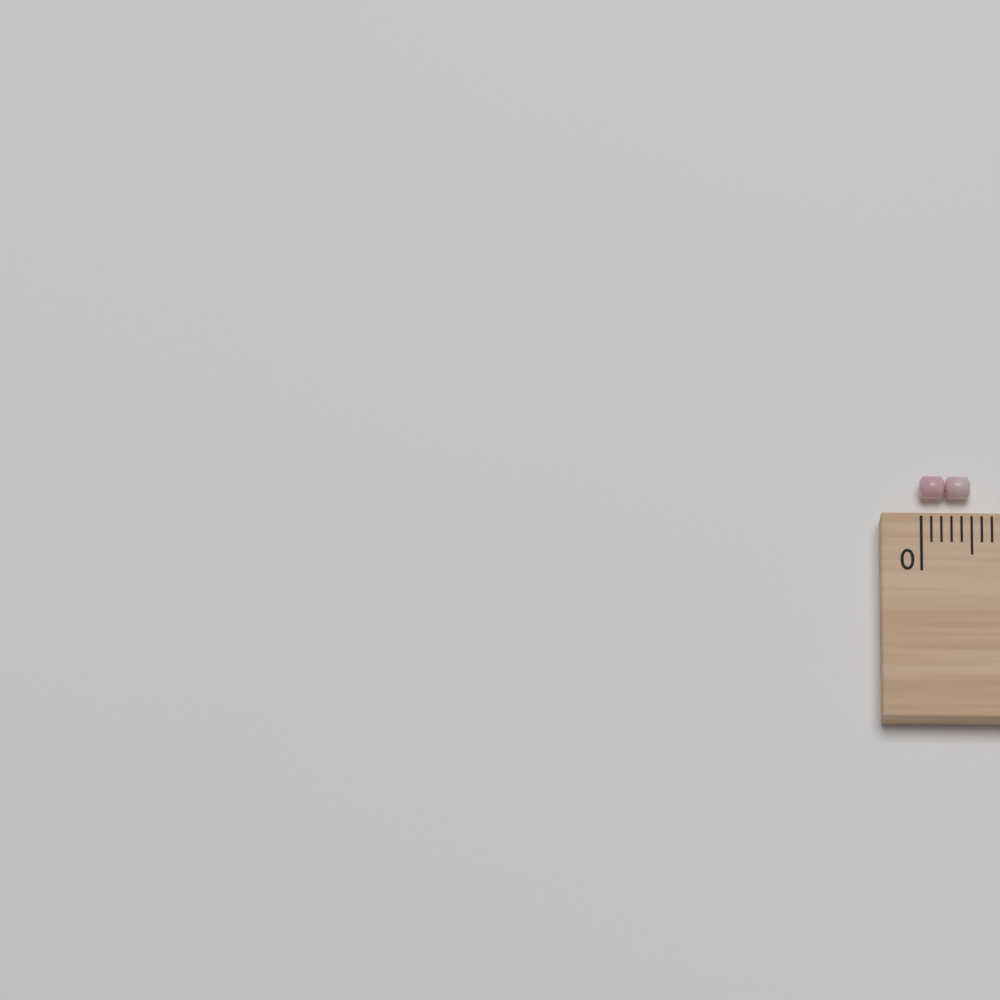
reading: 0.5 cm
